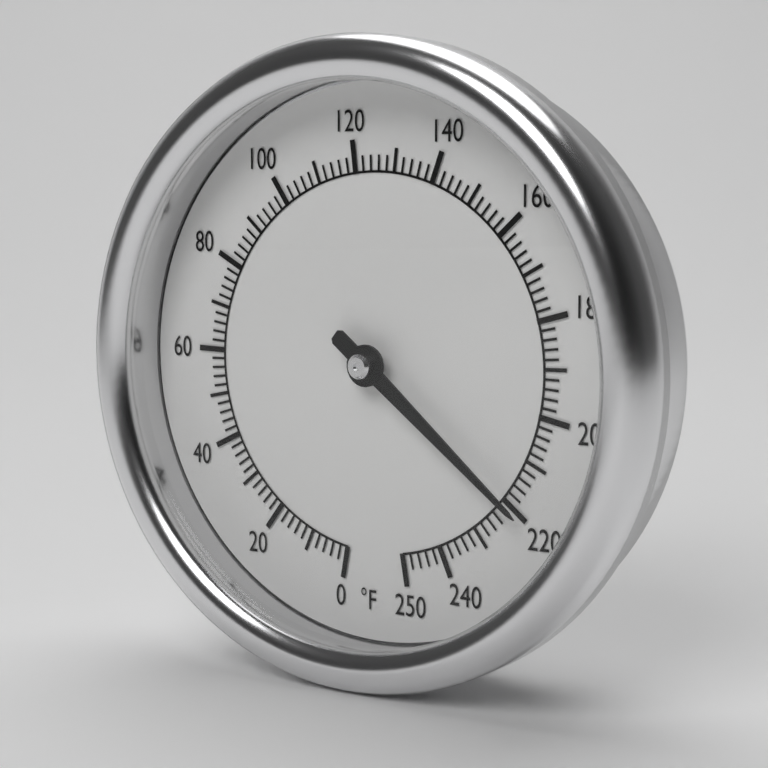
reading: 220 °F
